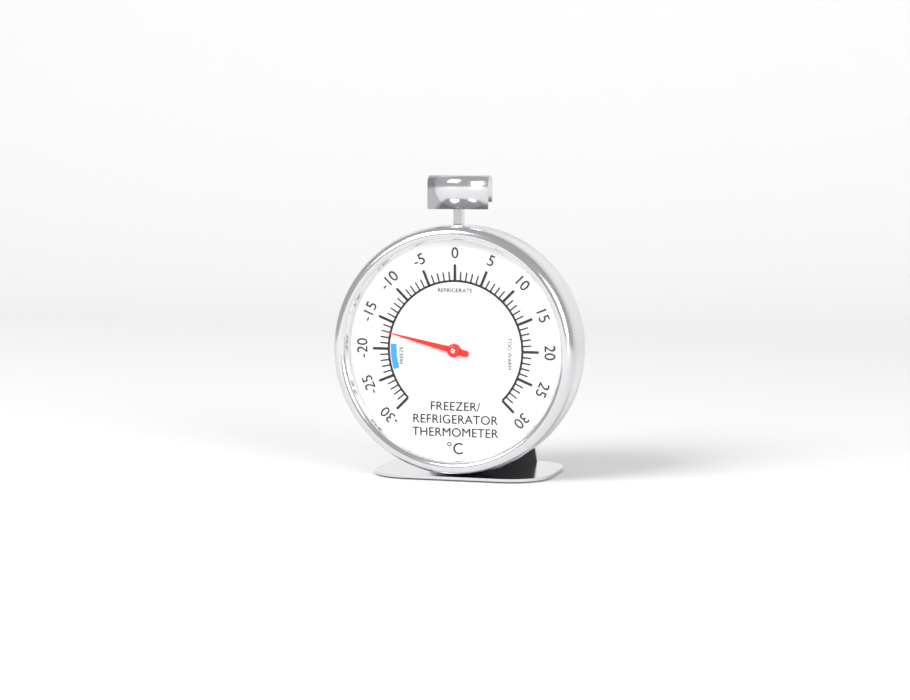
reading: -17 °C
